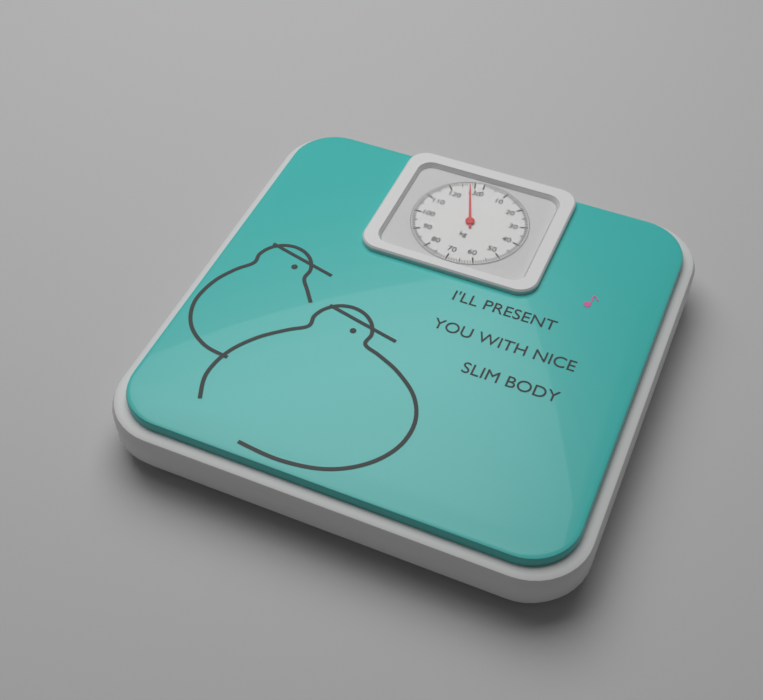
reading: 128 kg
